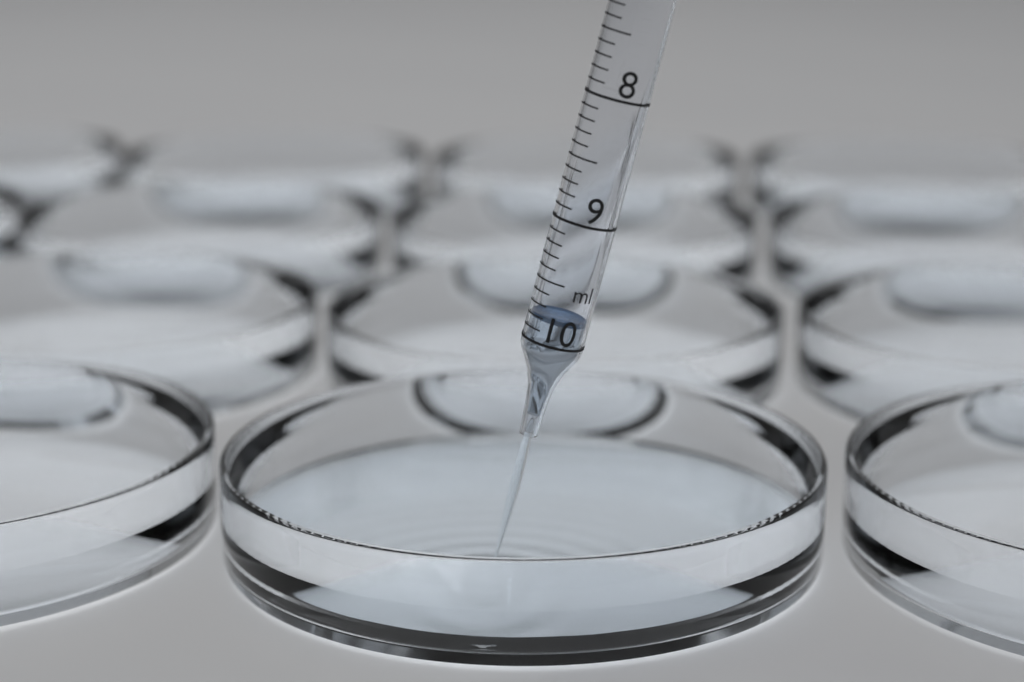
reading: 9.8 ml
